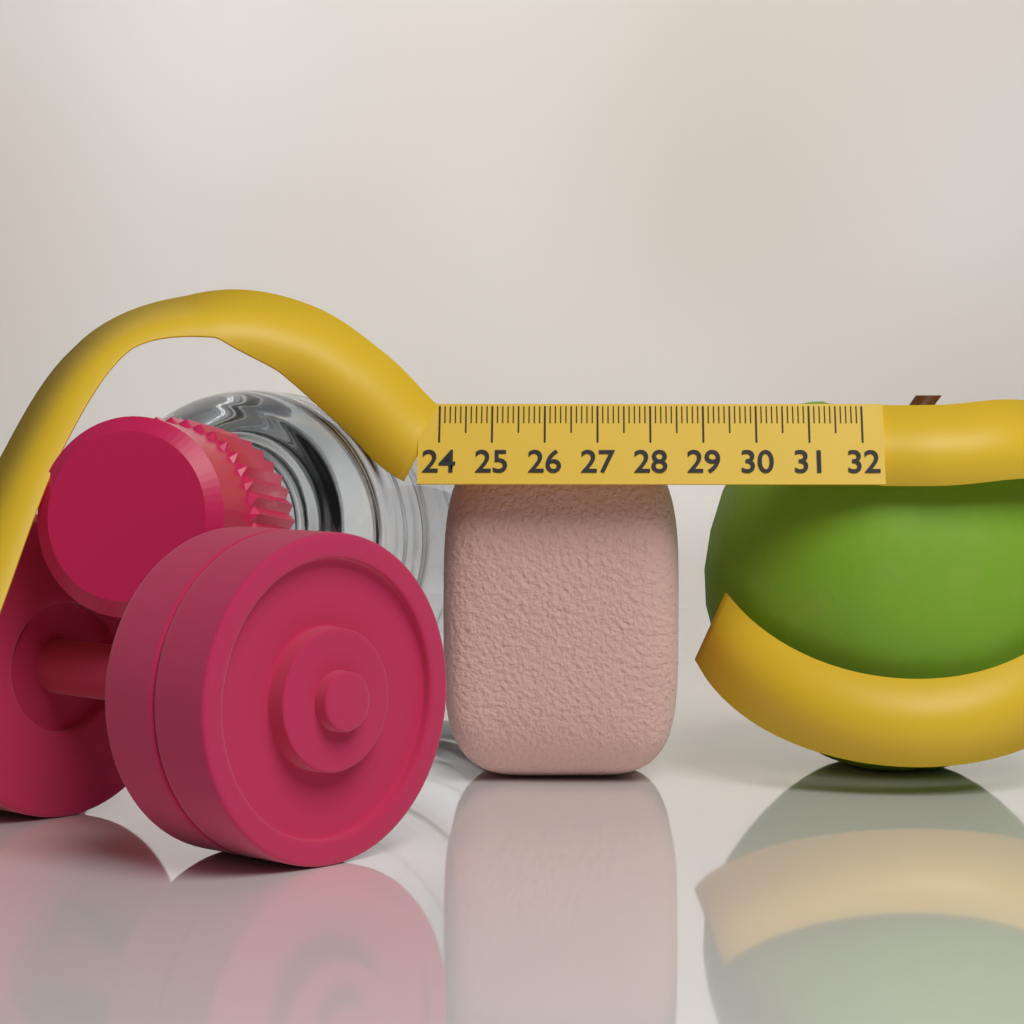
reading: 28.6 (no unit)
